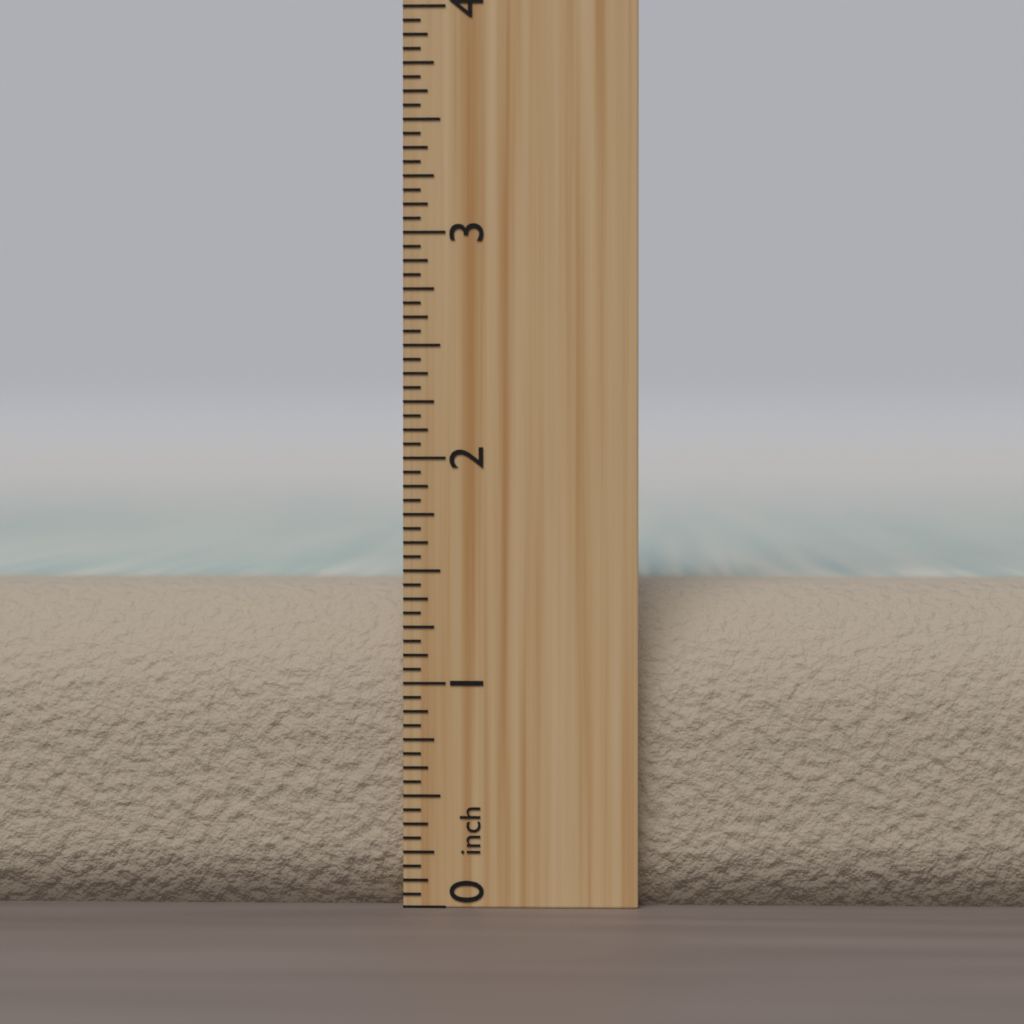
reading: 1.4375 inch
